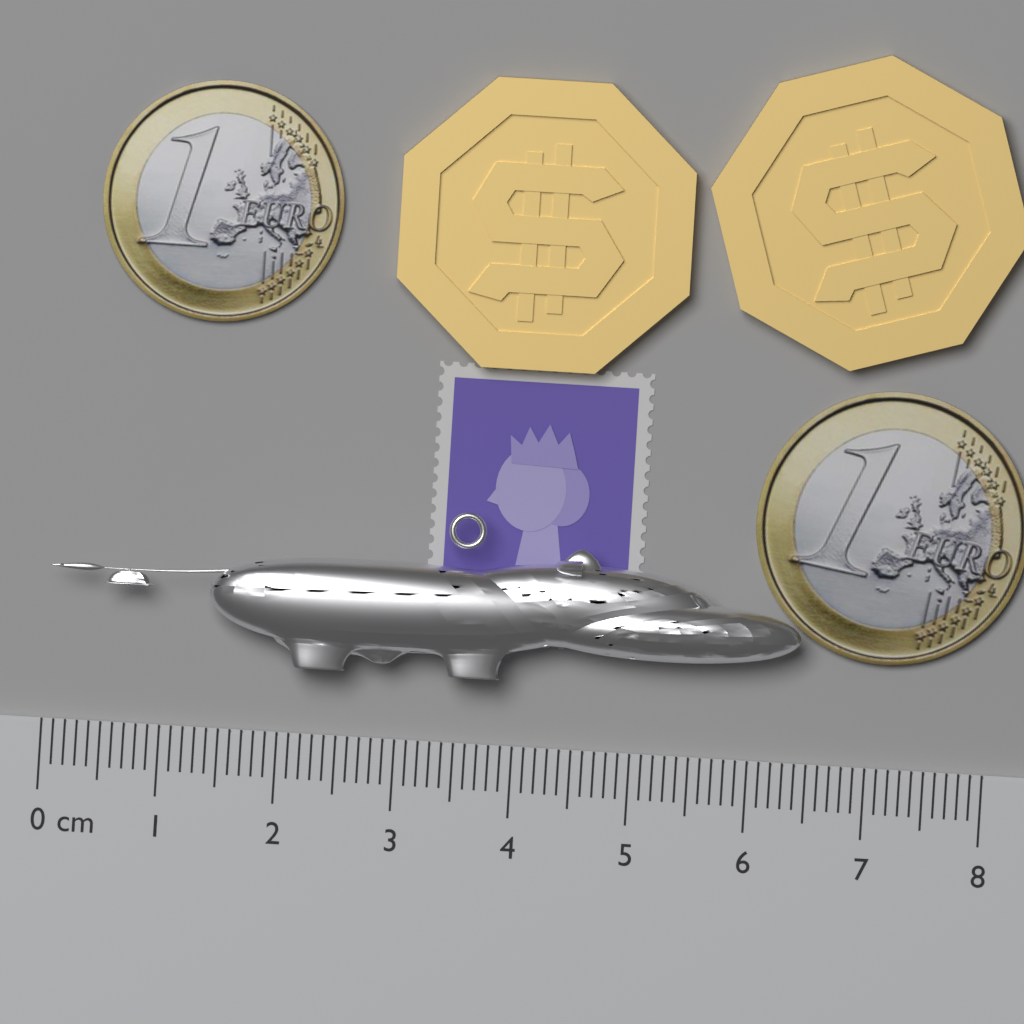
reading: 6.4 cm
